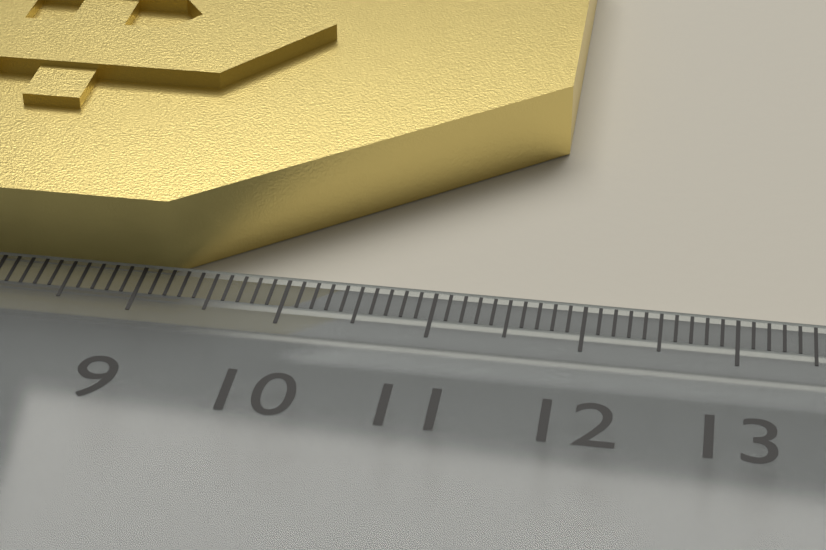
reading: 11.7 cm
